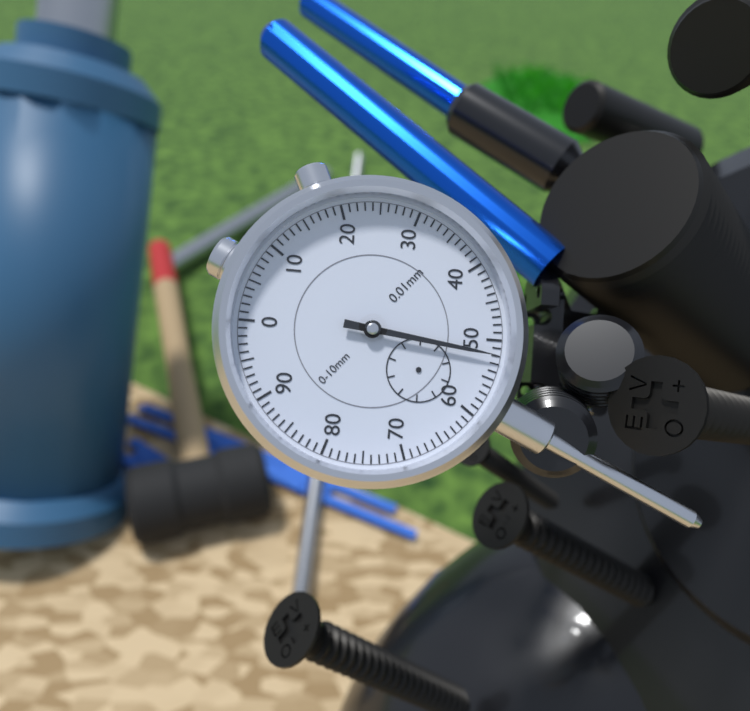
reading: 0.52 mm
